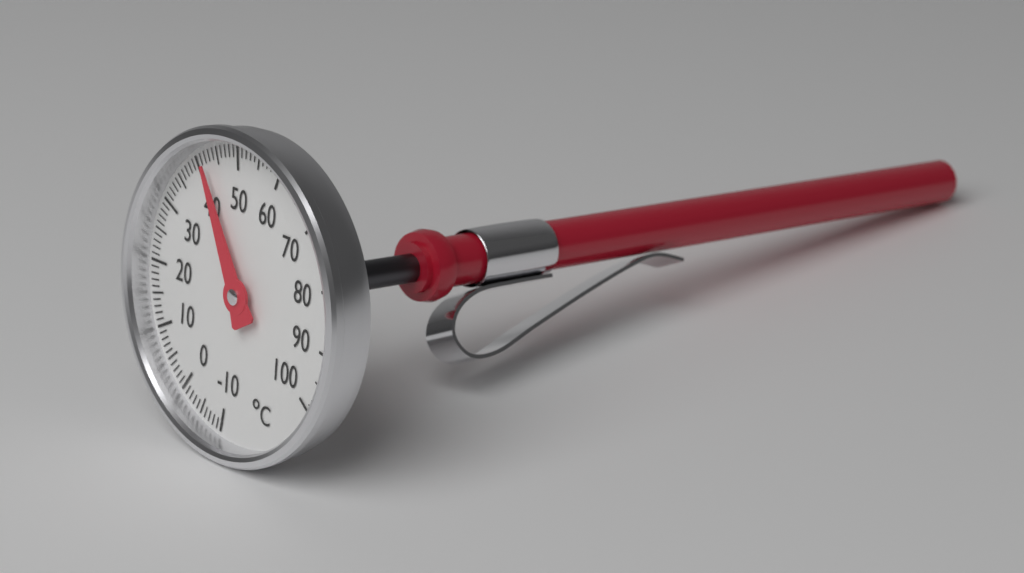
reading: 42 °C
